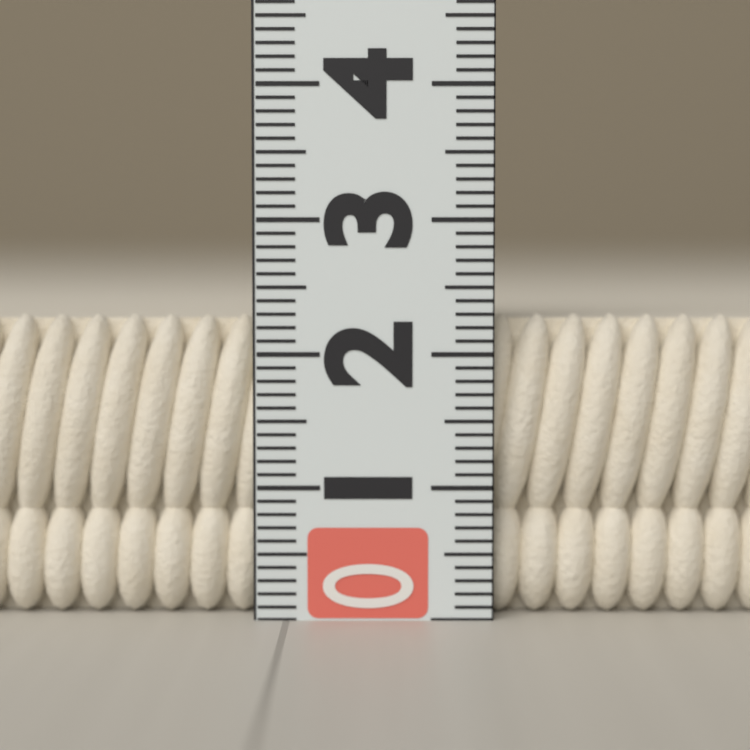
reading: 2.3 (no unit)
